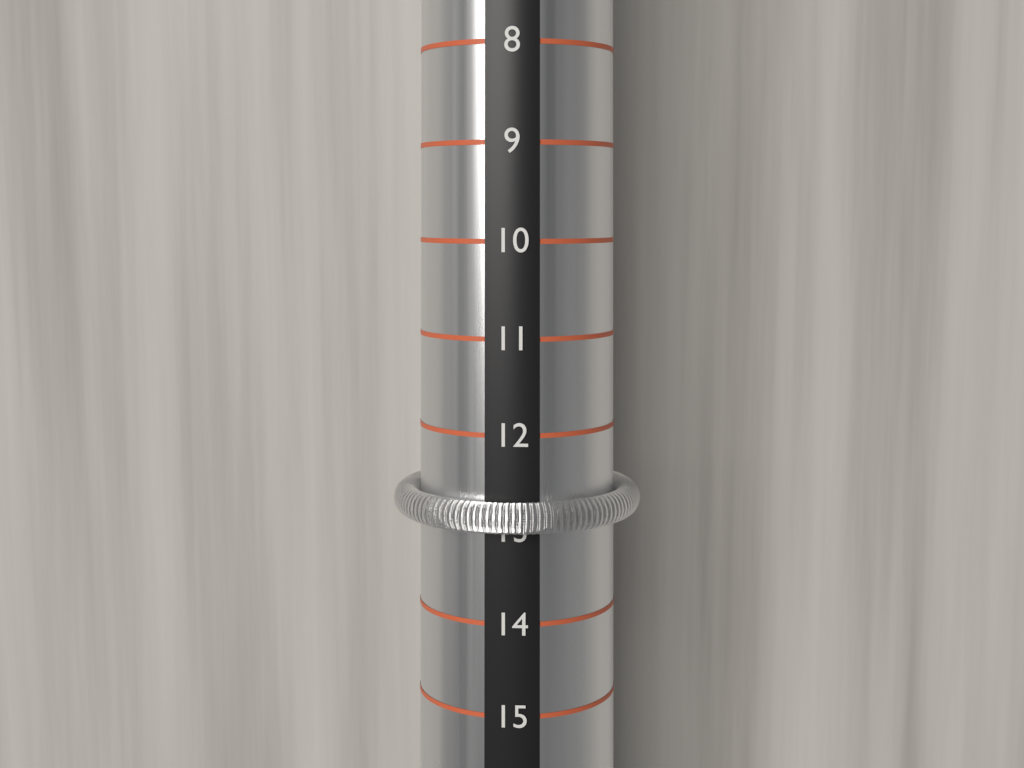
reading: 13 (no unit)
